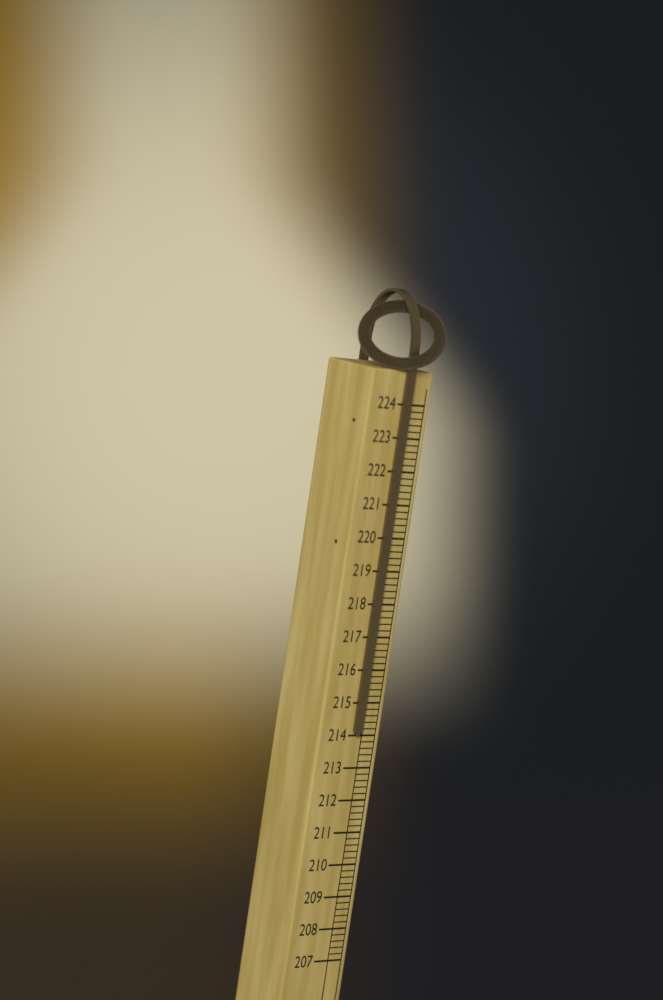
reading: 214.0 (no unit)
